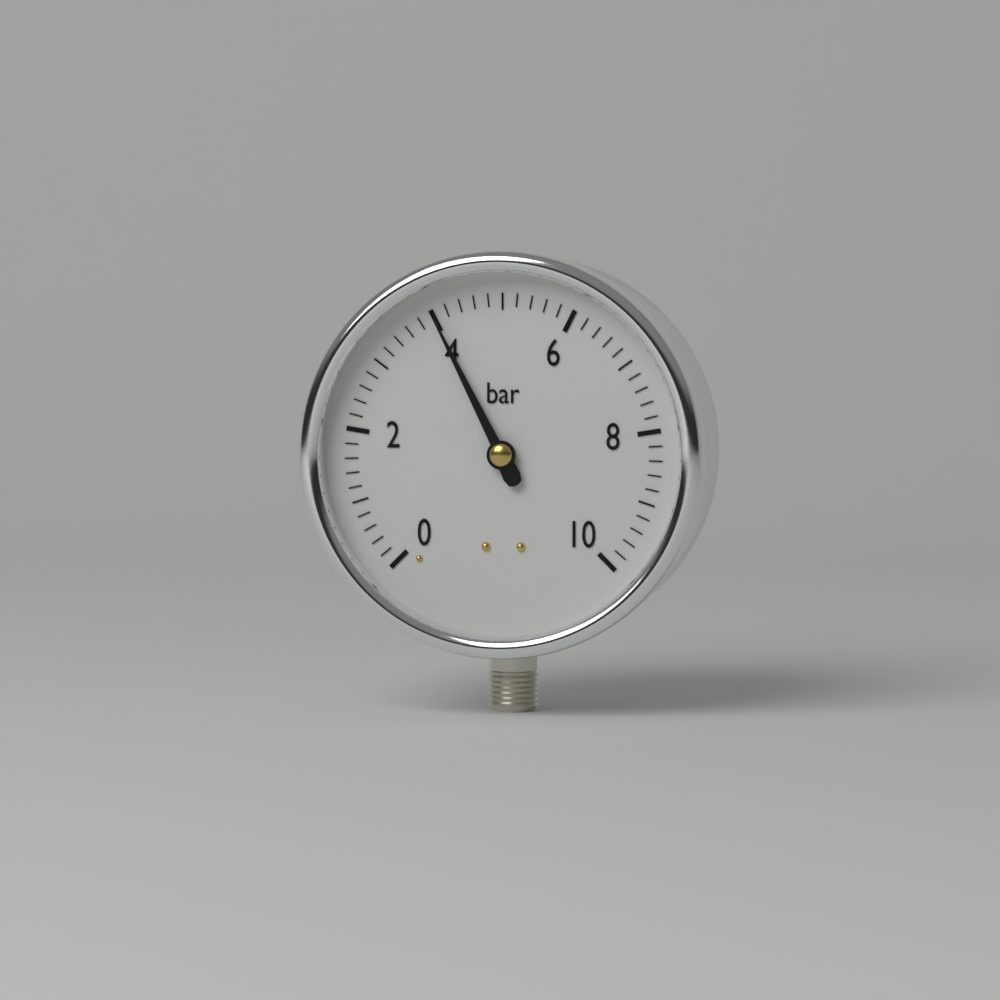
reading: 4.0 bar
